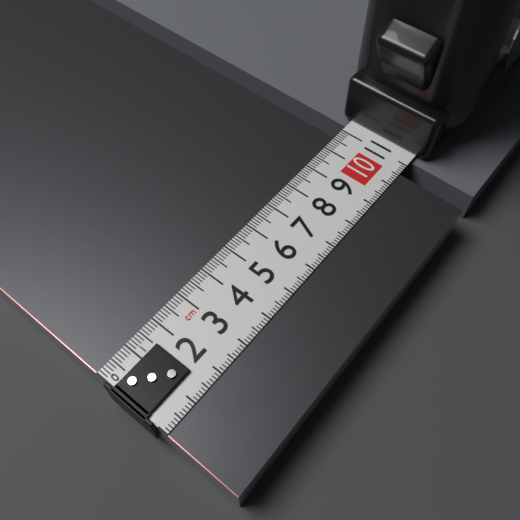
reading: 10.6 cm
